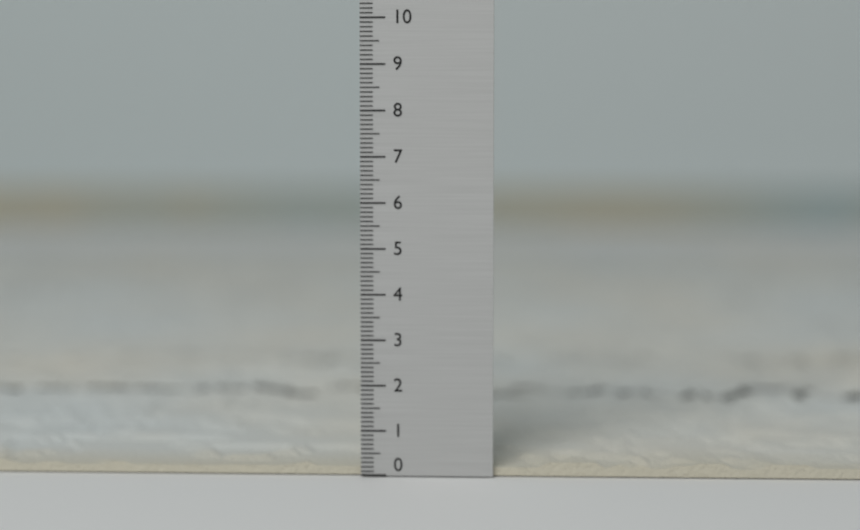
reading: 0.3 (no unit)
